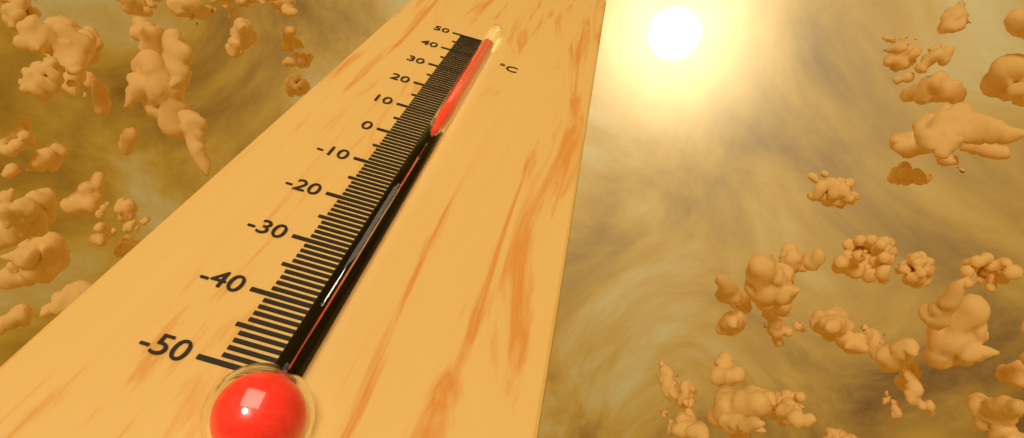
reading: 45 °C
